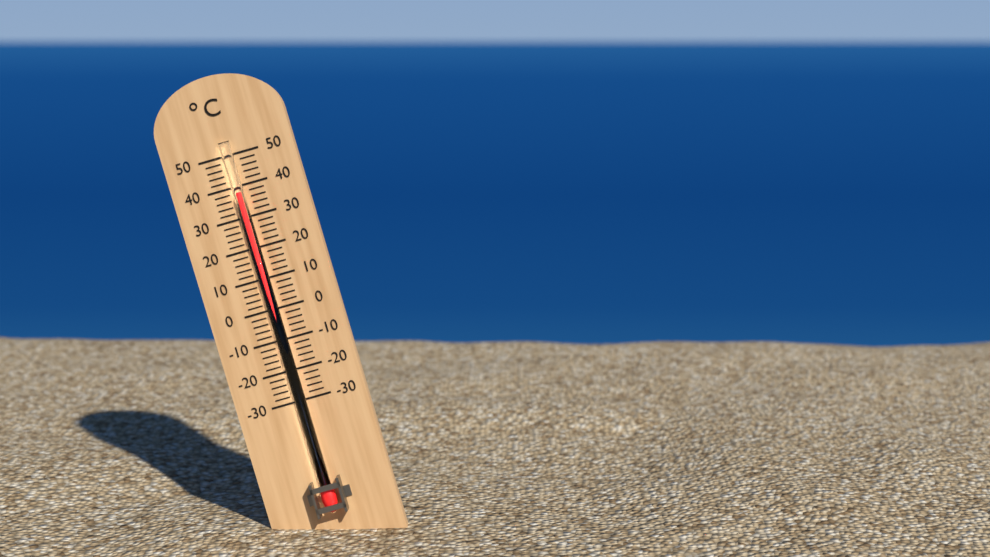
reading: 38 °C
